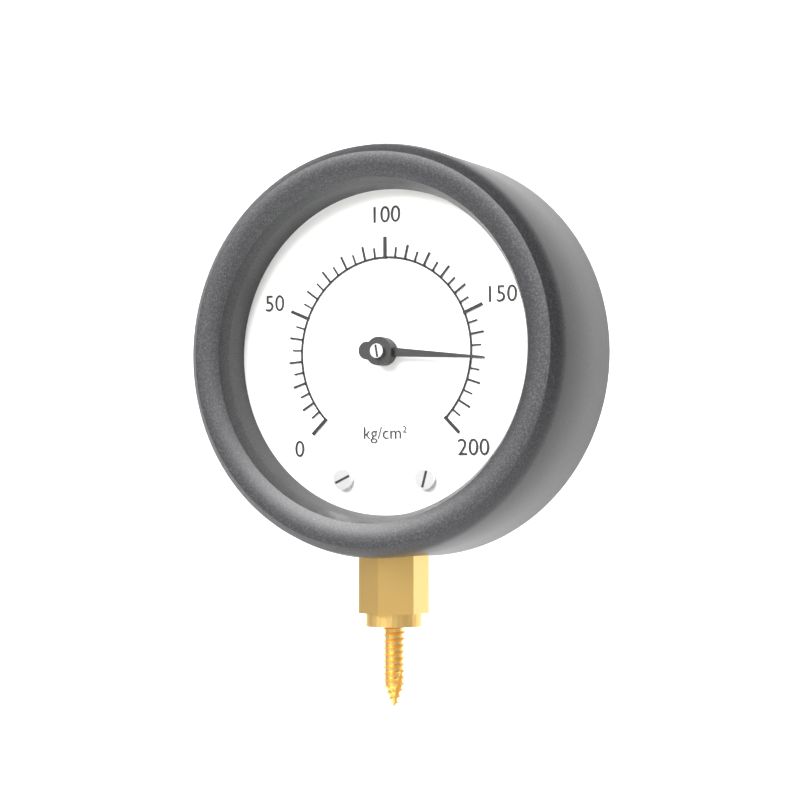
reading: 170 kg/cm²
